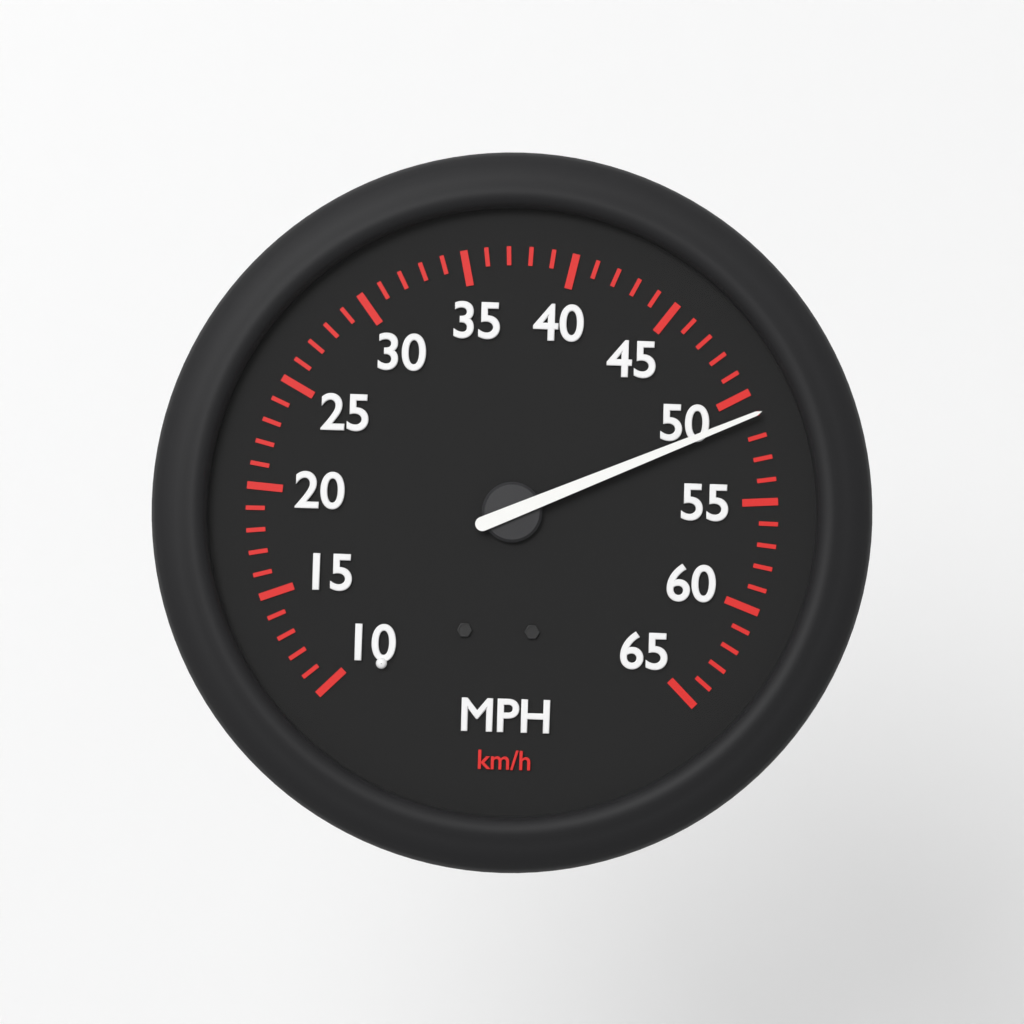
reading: 51 mph
